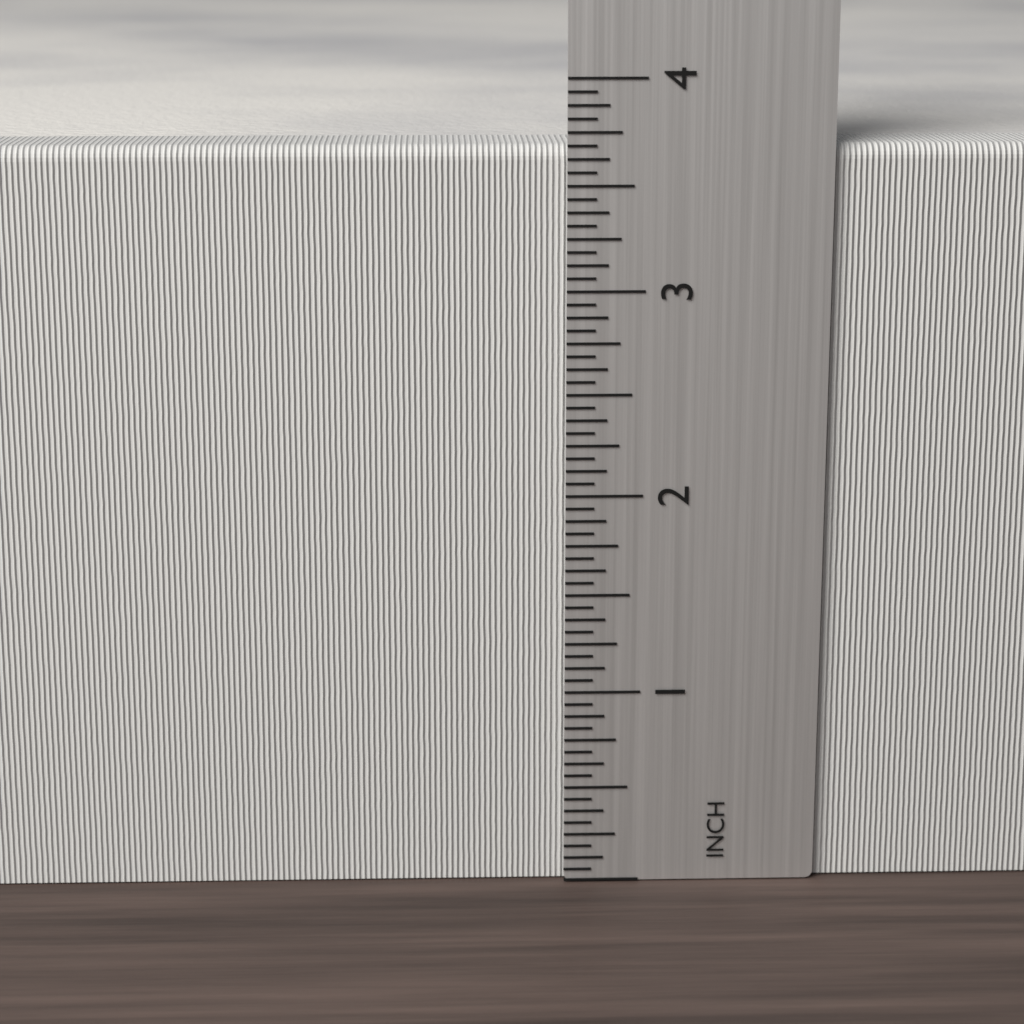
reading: 3.6875 inch
